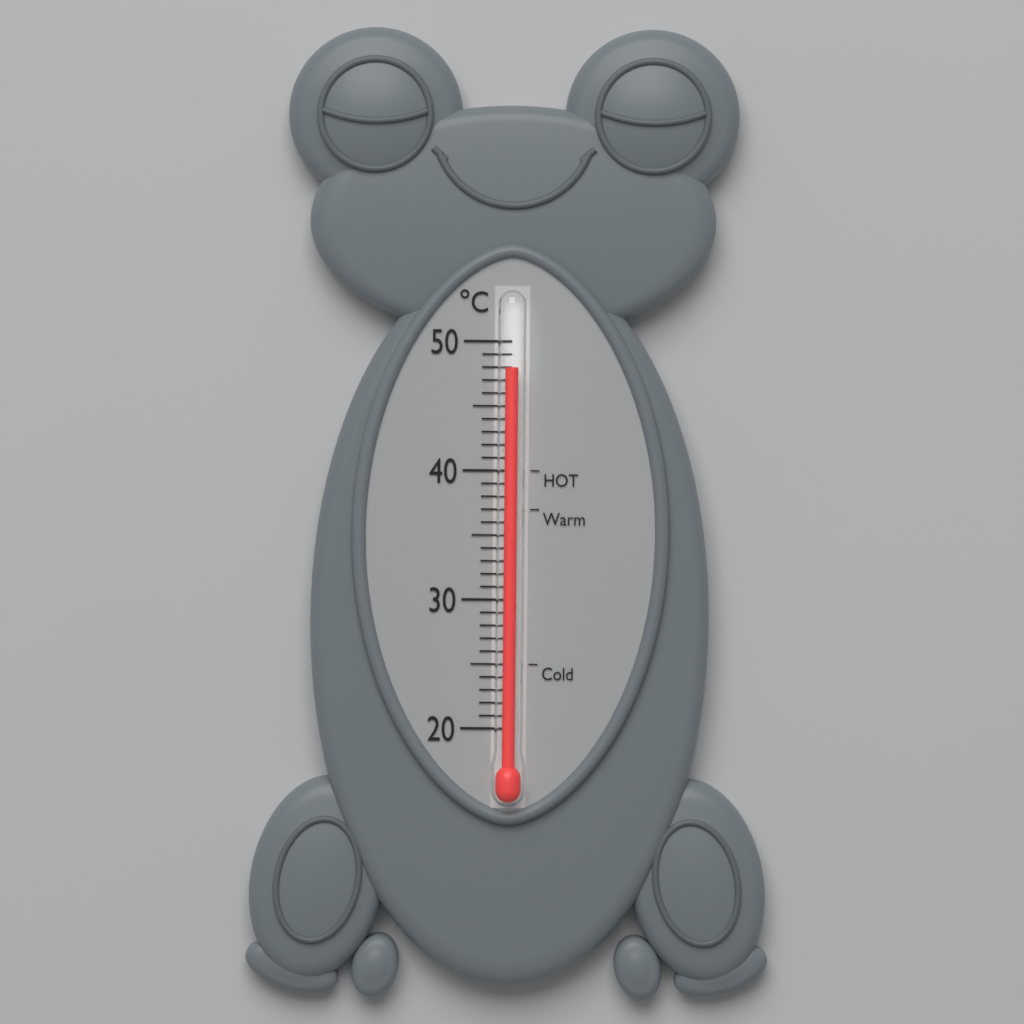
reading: 48 °C
